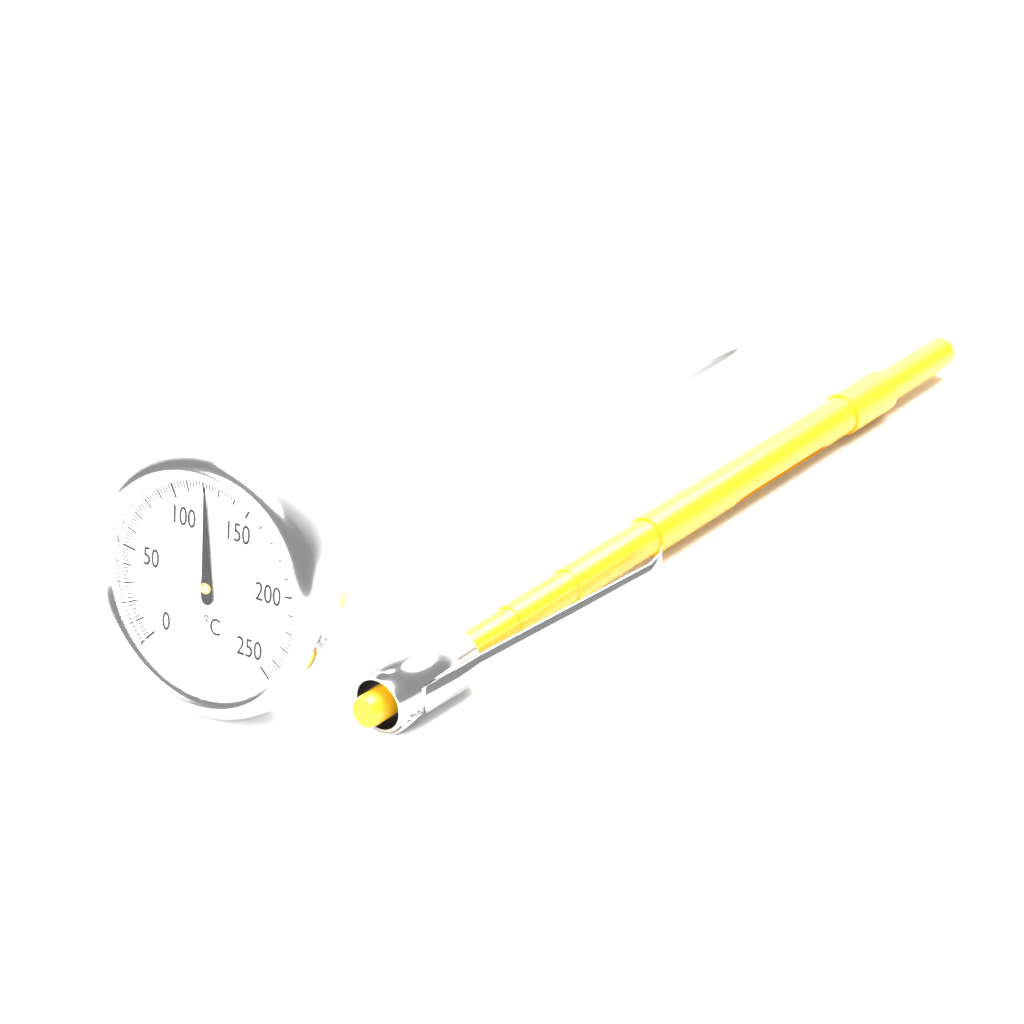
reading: 122 °C
